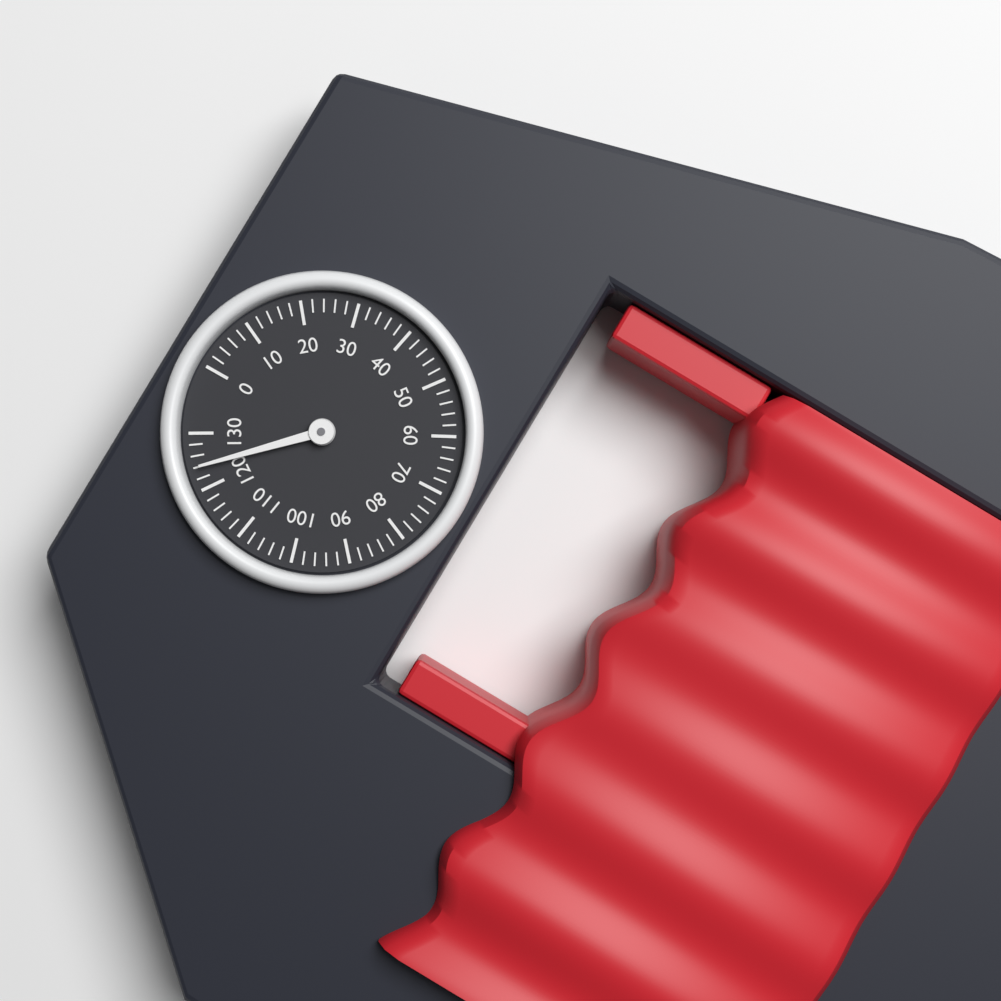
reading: 124 (no unit)
